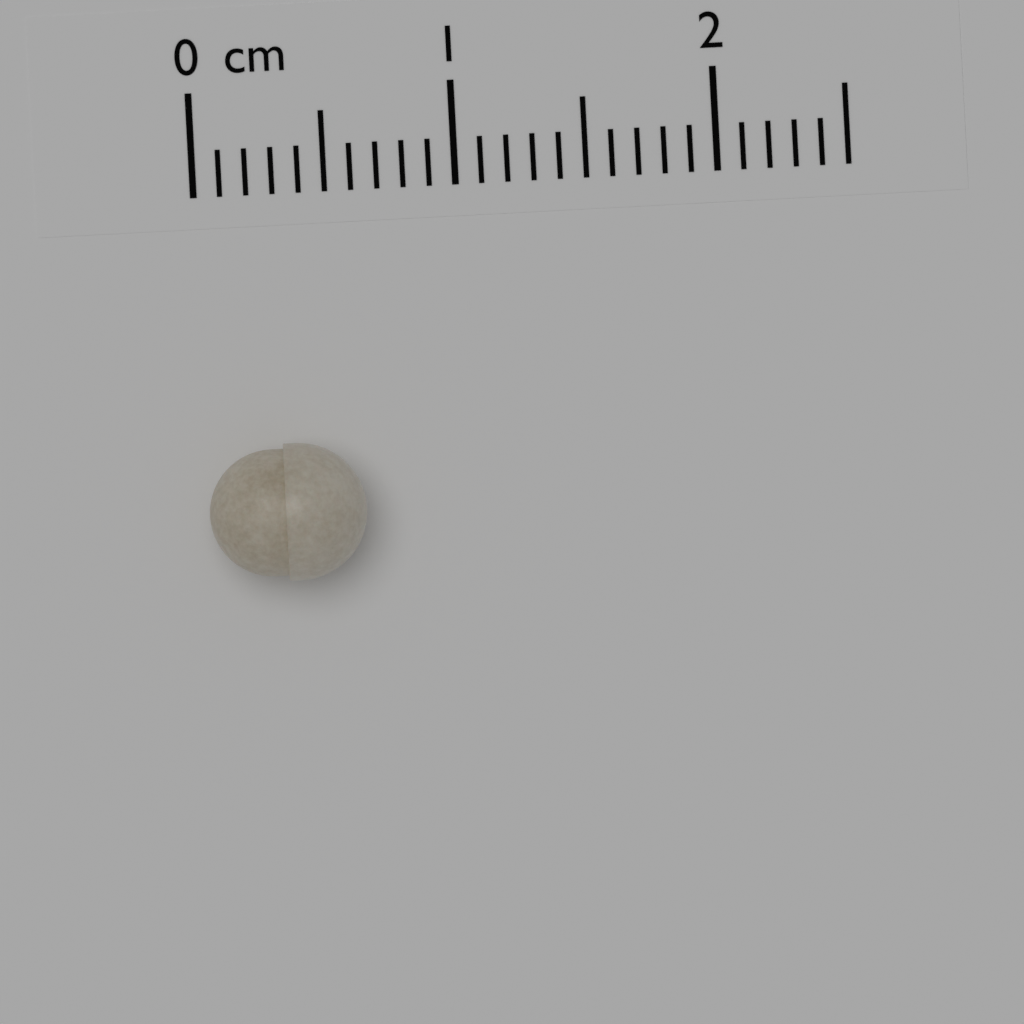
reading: 0.6 cm
